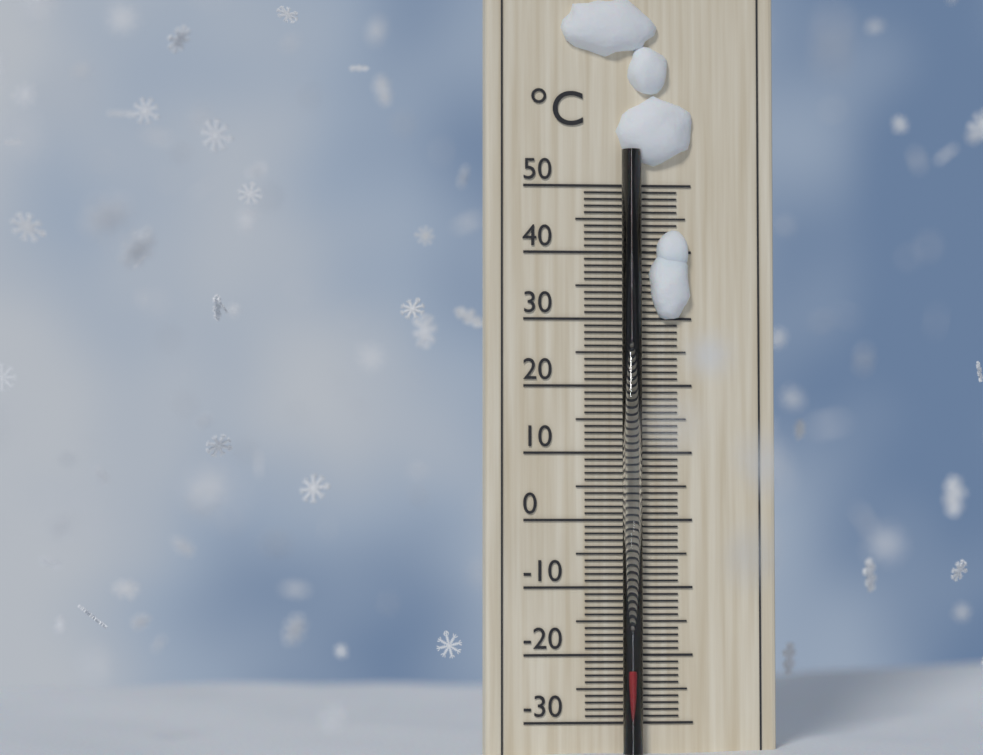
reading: -22 °C
